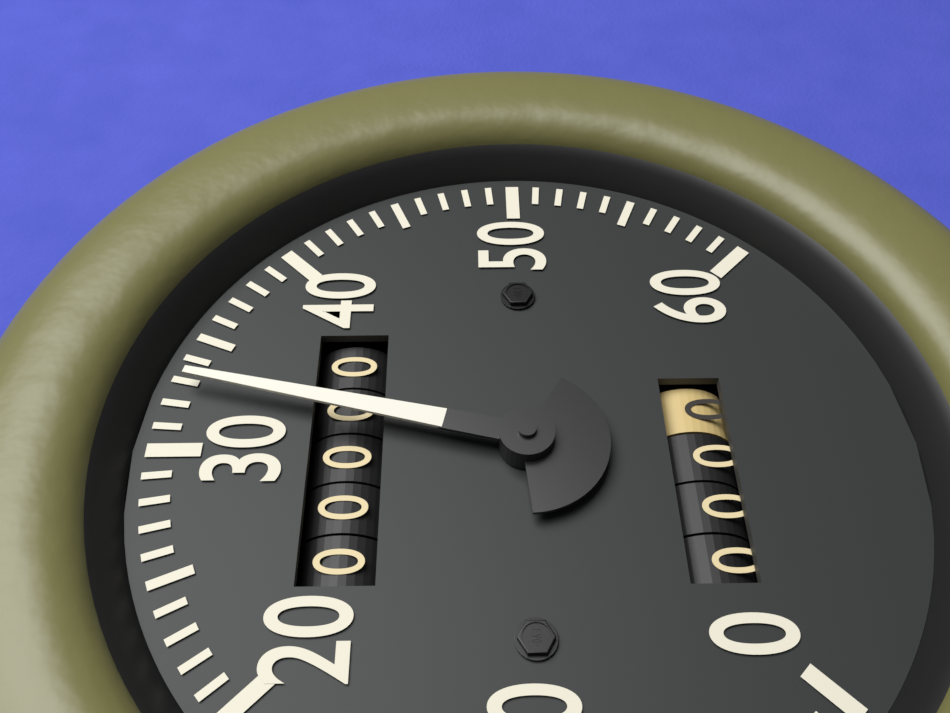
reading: 33 (no unit)
